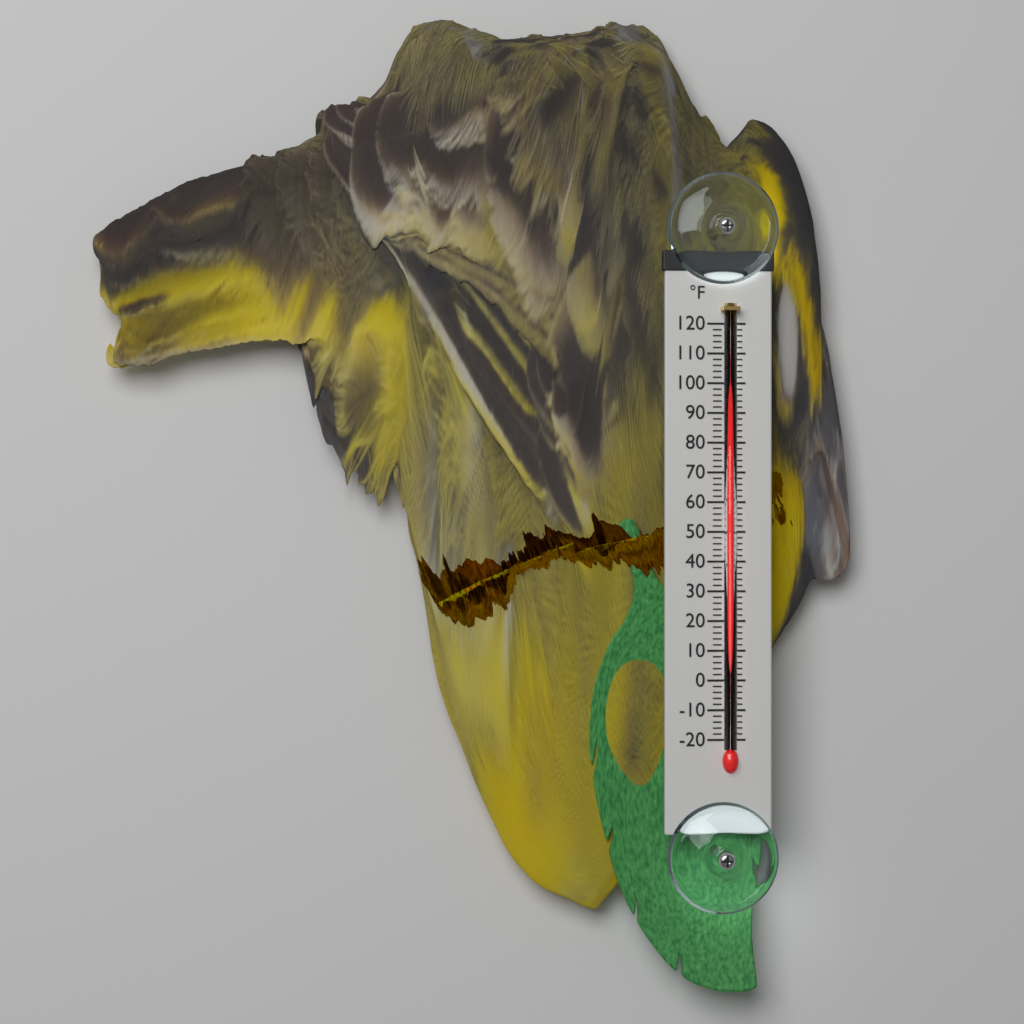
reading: 98 °F
